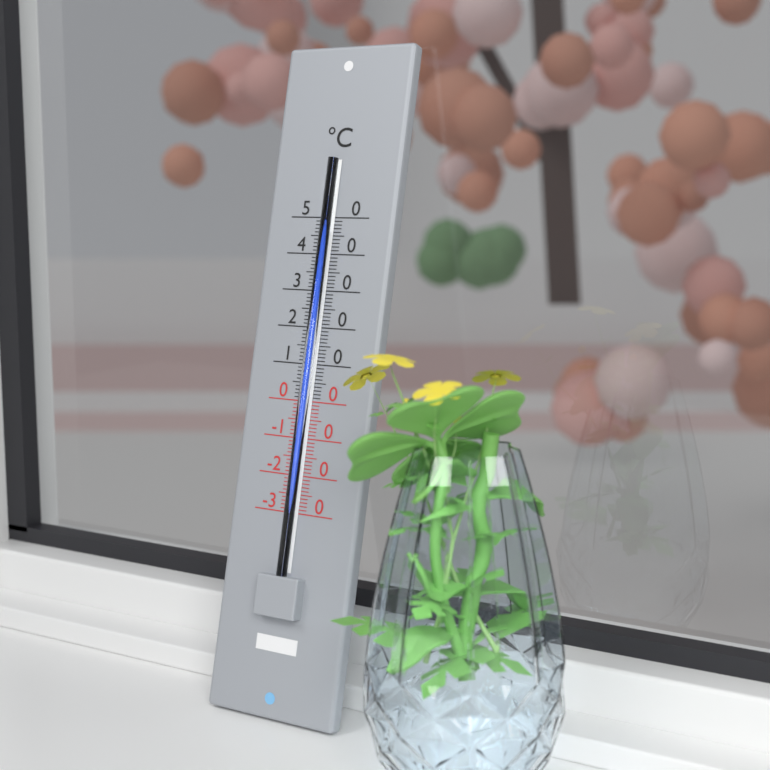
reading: 47 °C
